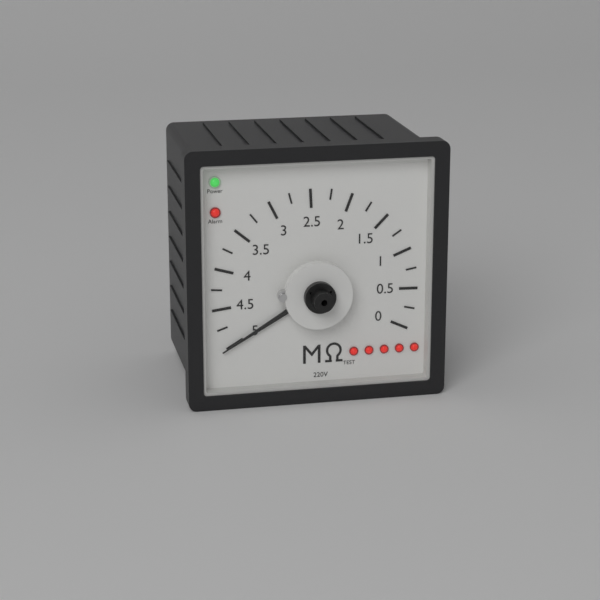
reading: 5.00 MΩ
